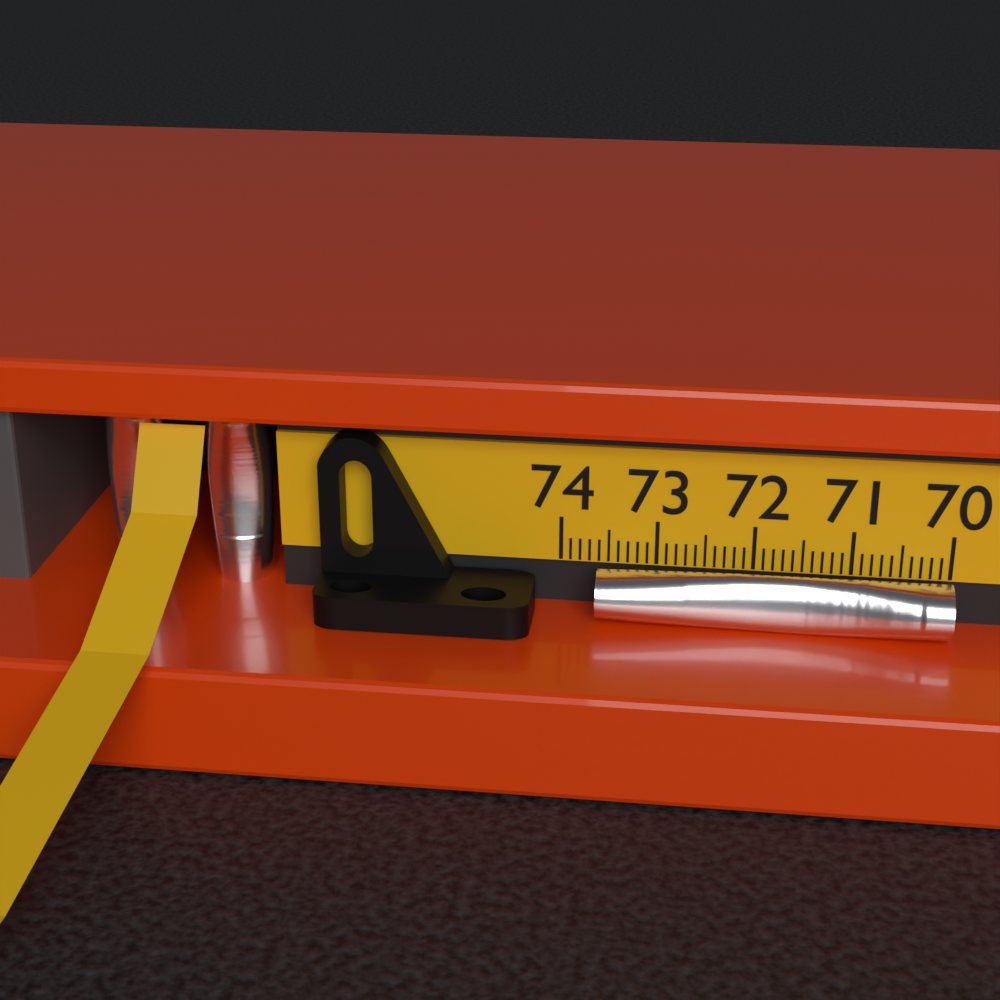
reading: 73.6 (no unit)
